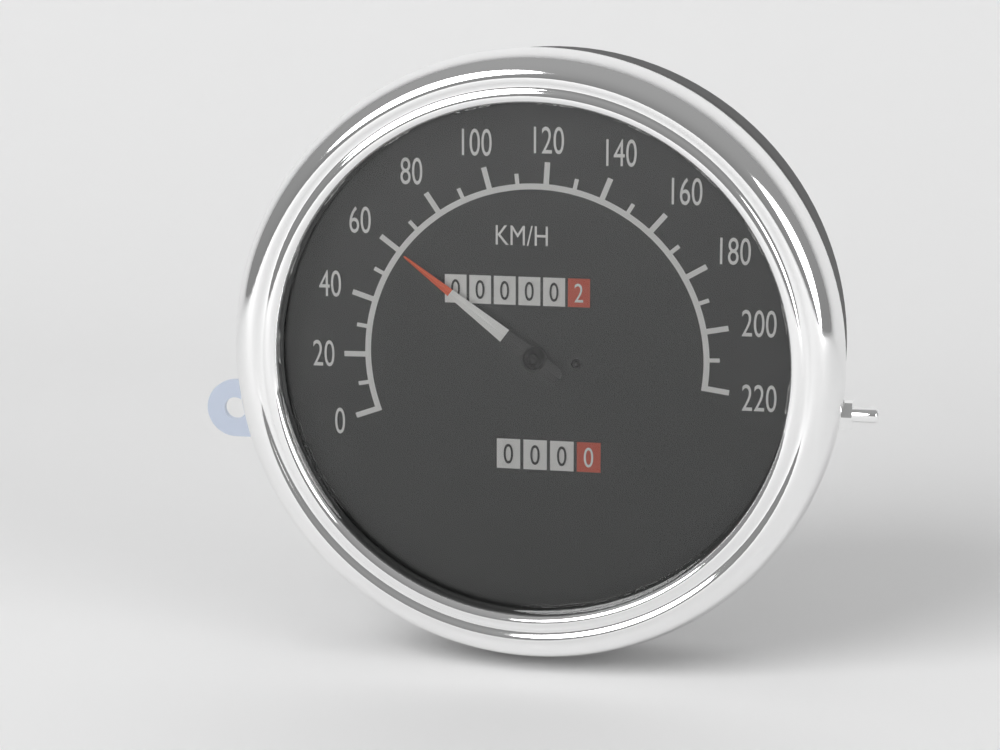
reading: 60 km/h
